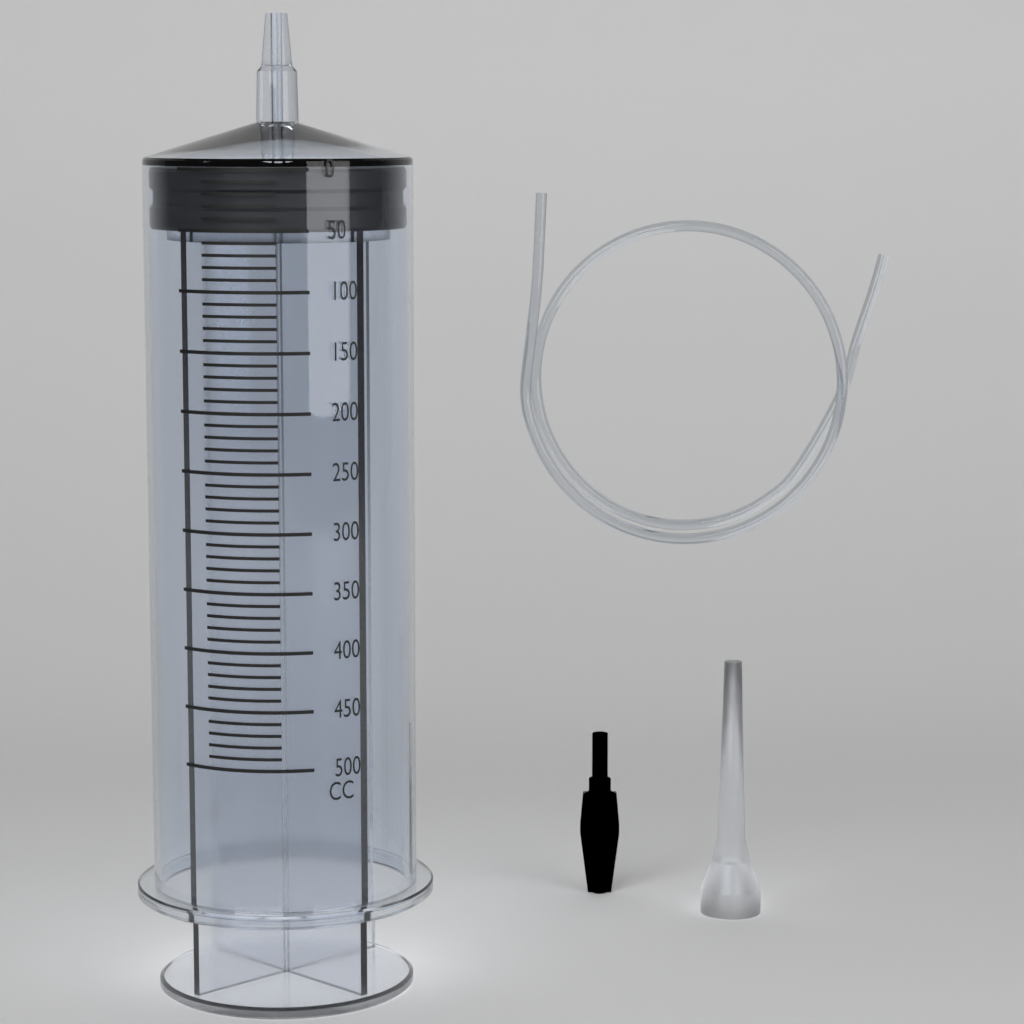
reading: 0 cc
